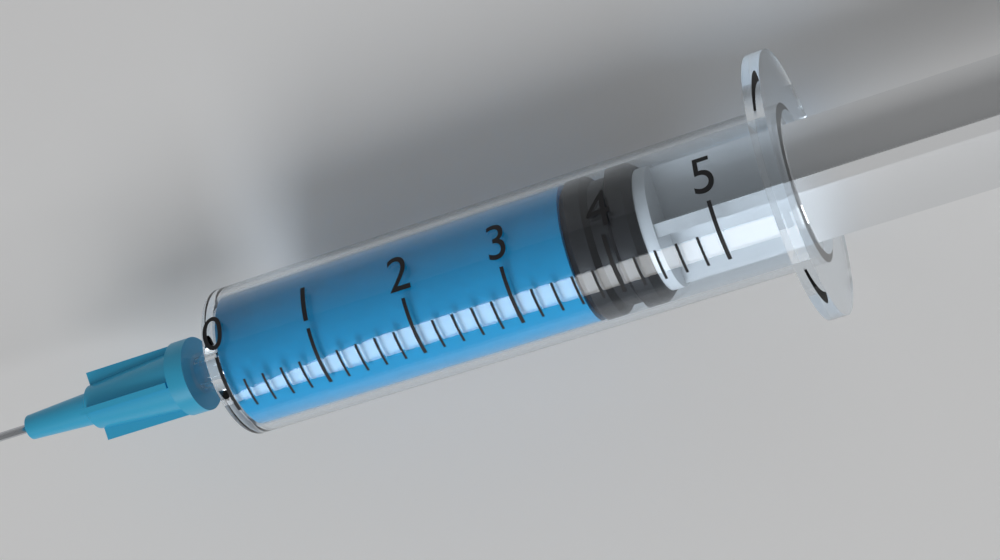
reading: 3.6 (no unit)
